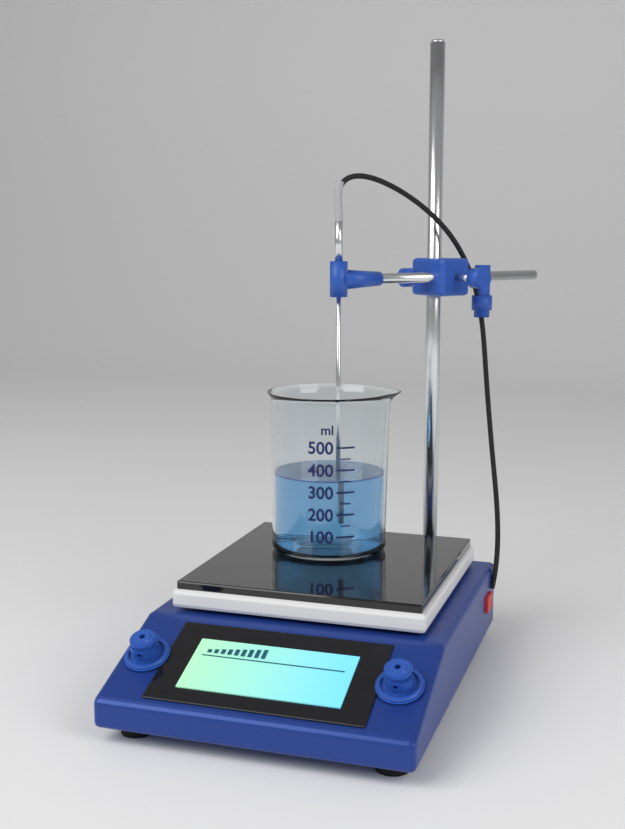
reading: 350 ml
